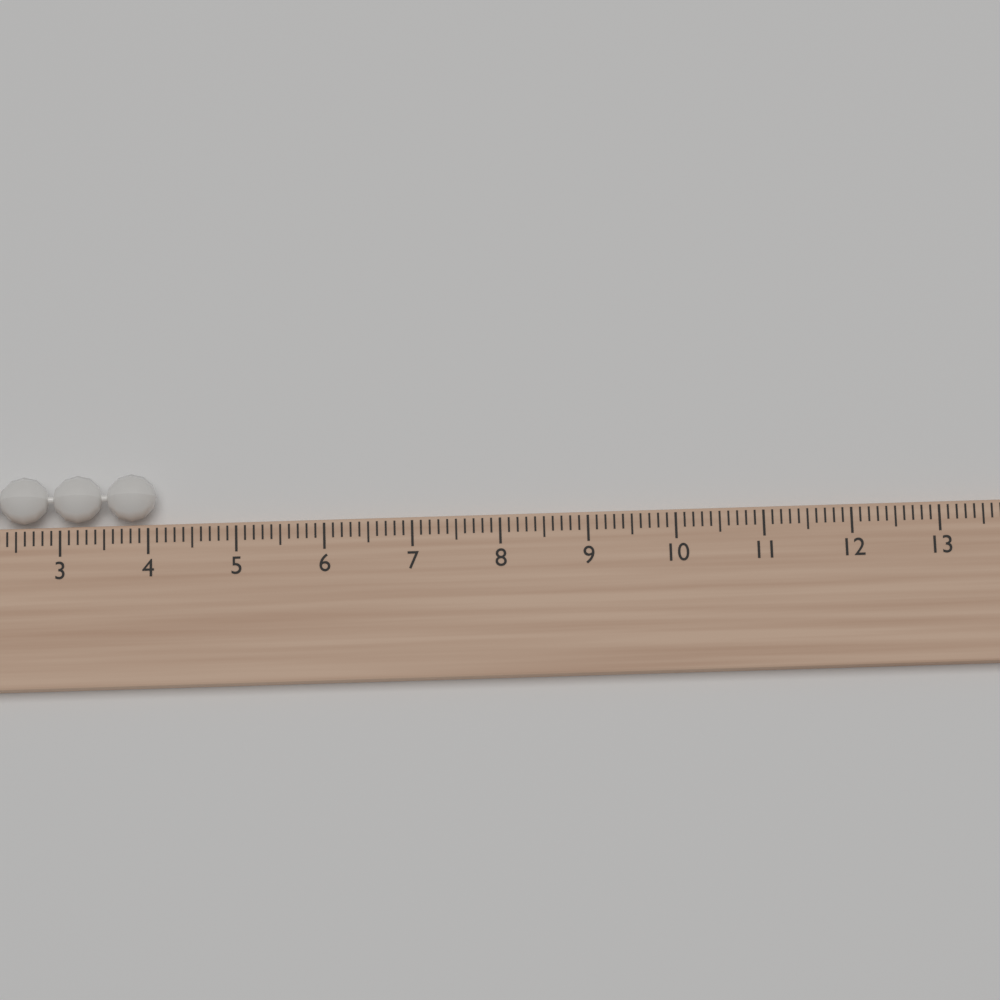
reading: 4.1 (no unit)
